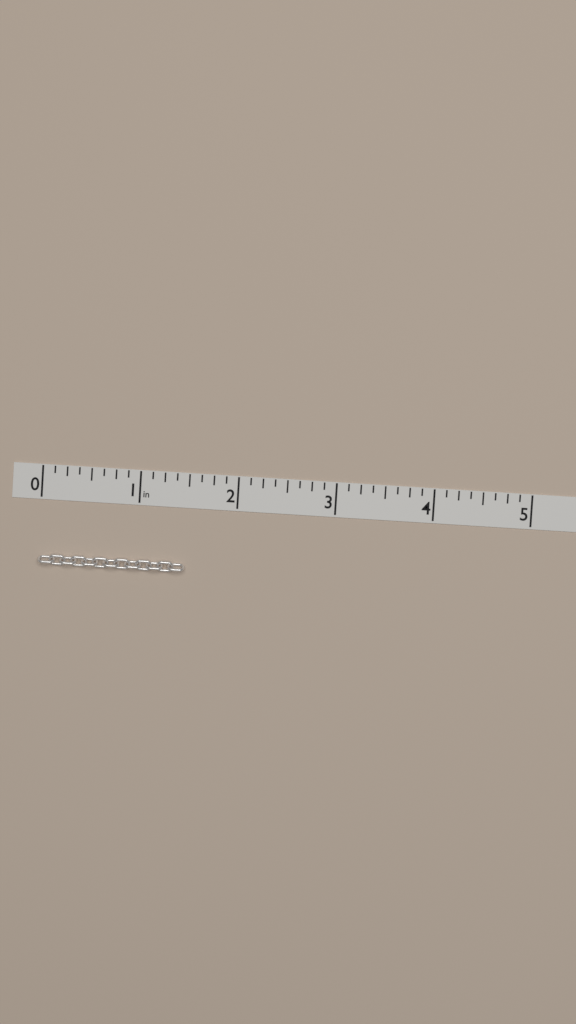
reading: 1.500 in
